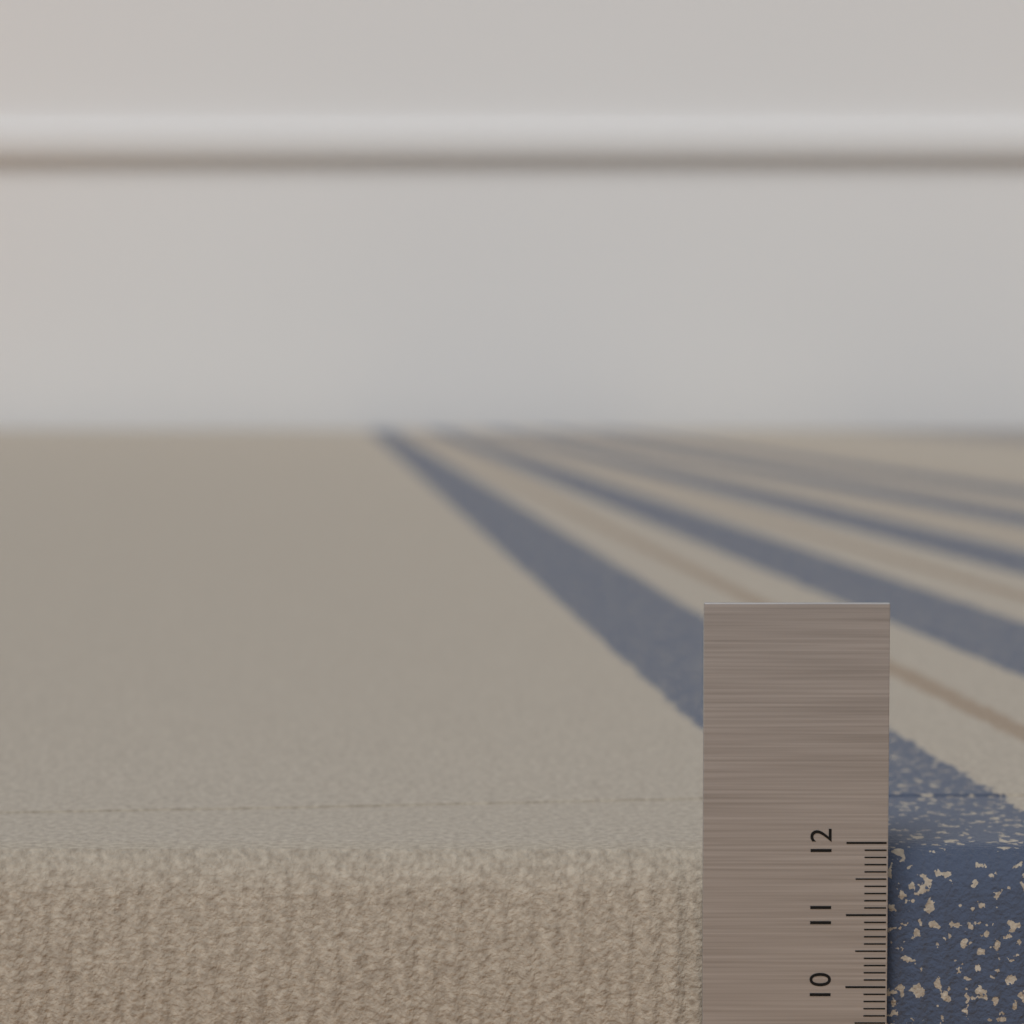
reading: 11.8 (no unit)
